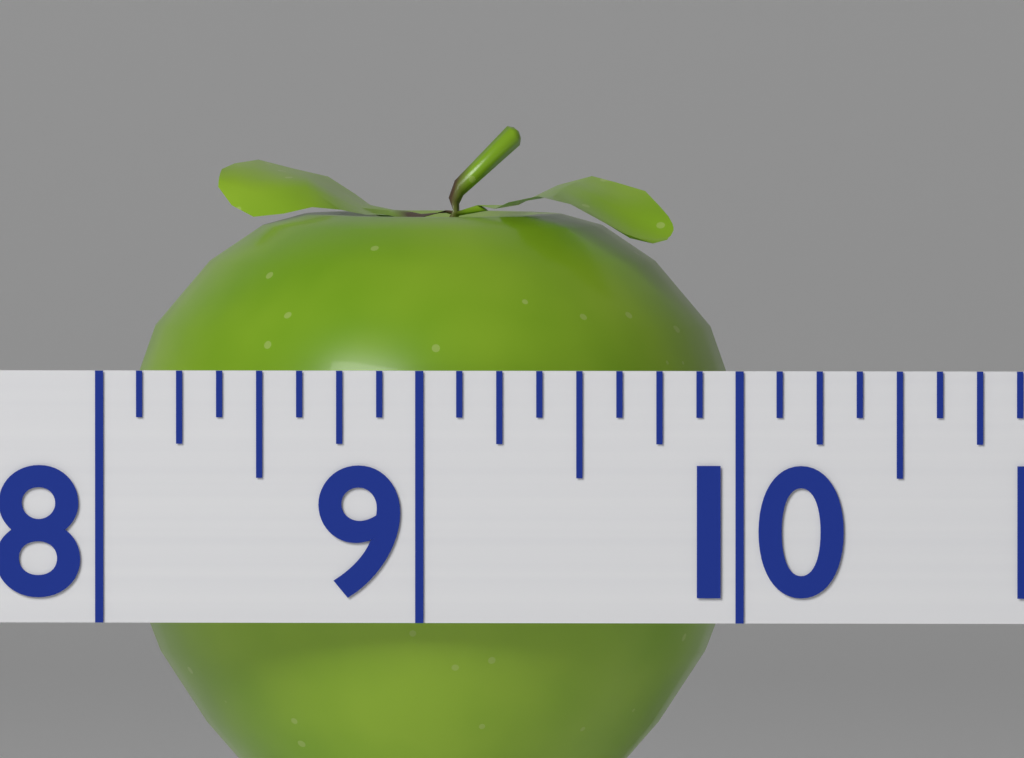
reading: 10.000 (no unit)
